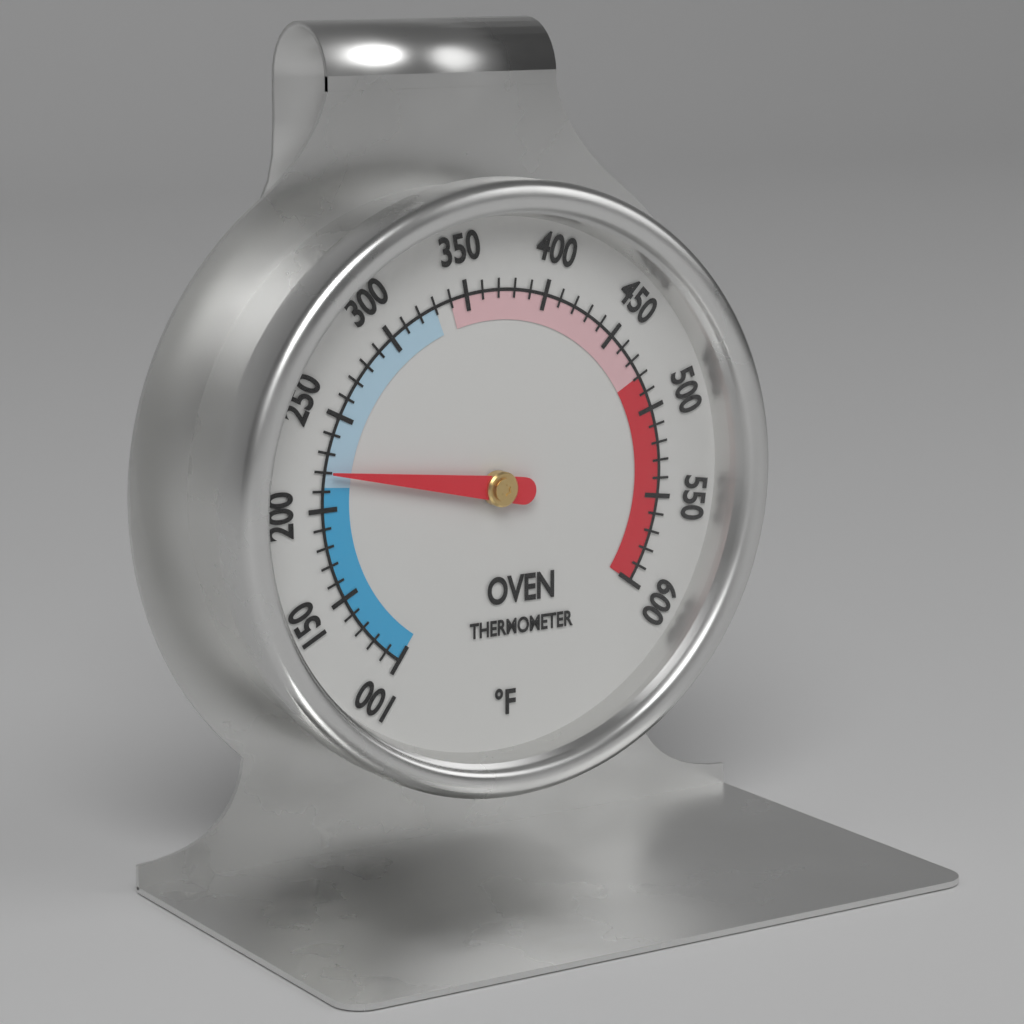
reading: 220 °F
